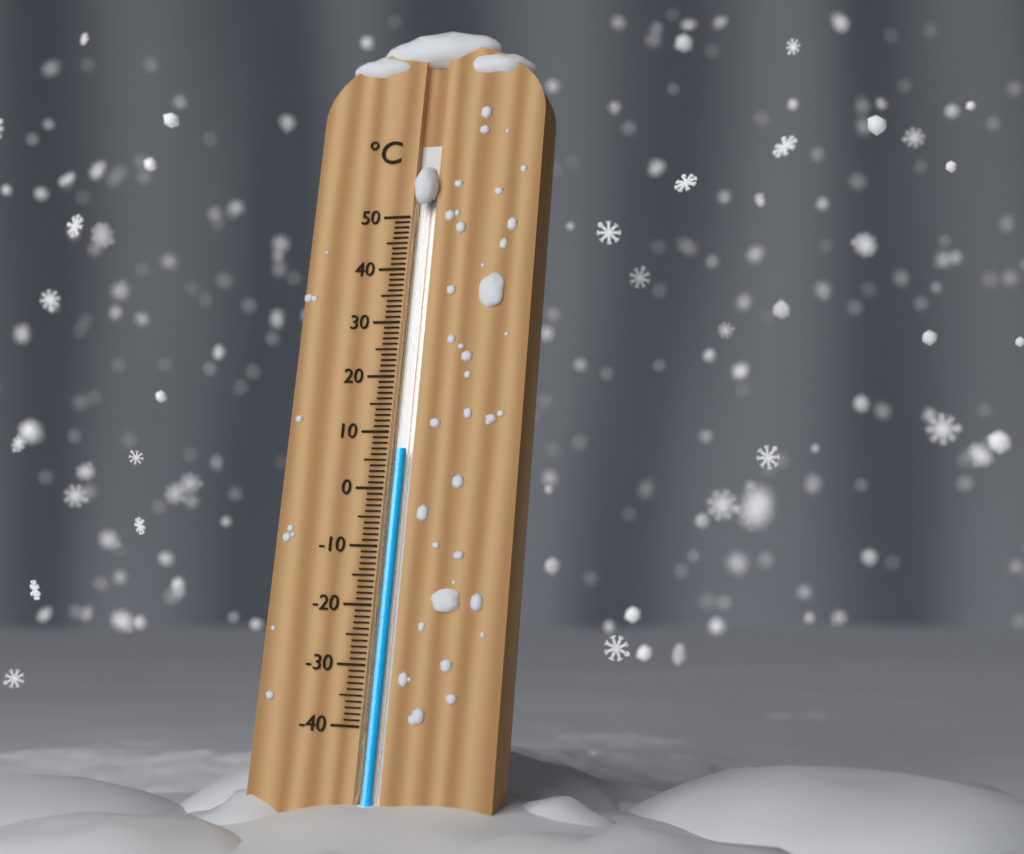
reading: 7 °C
